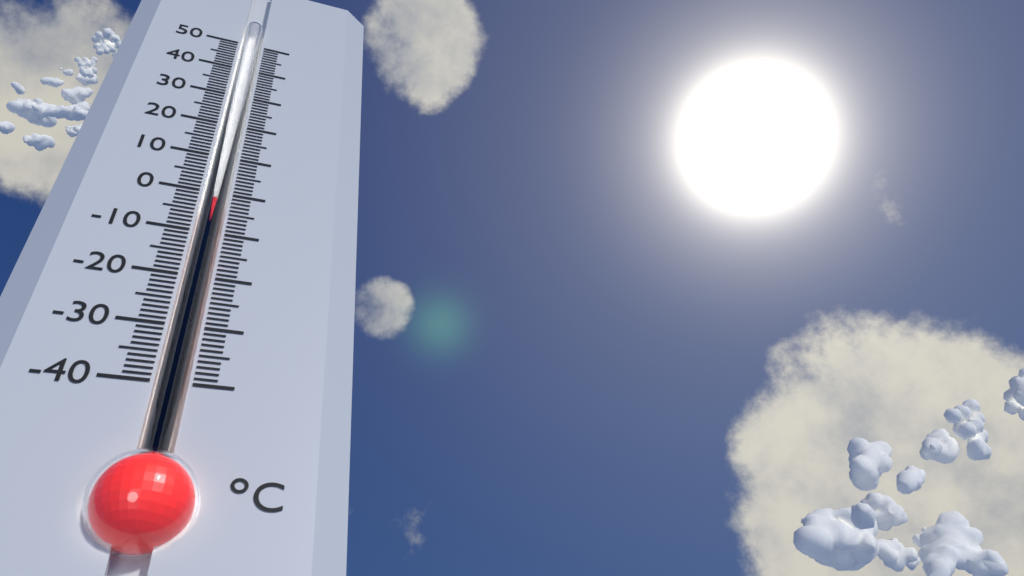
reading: -2 °C
